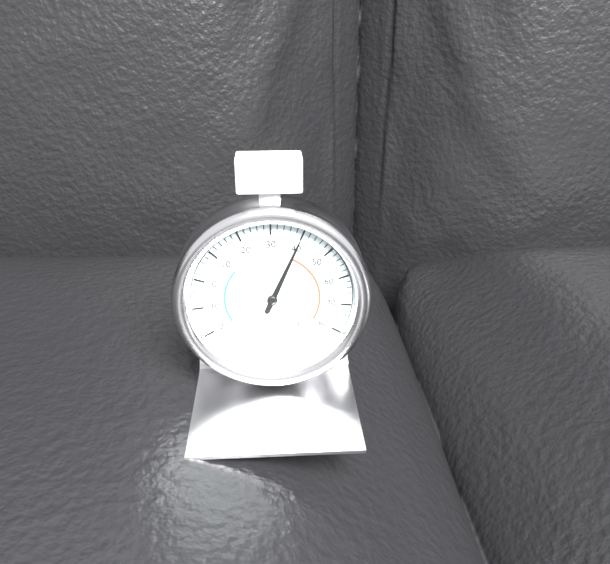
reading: 40 °F
